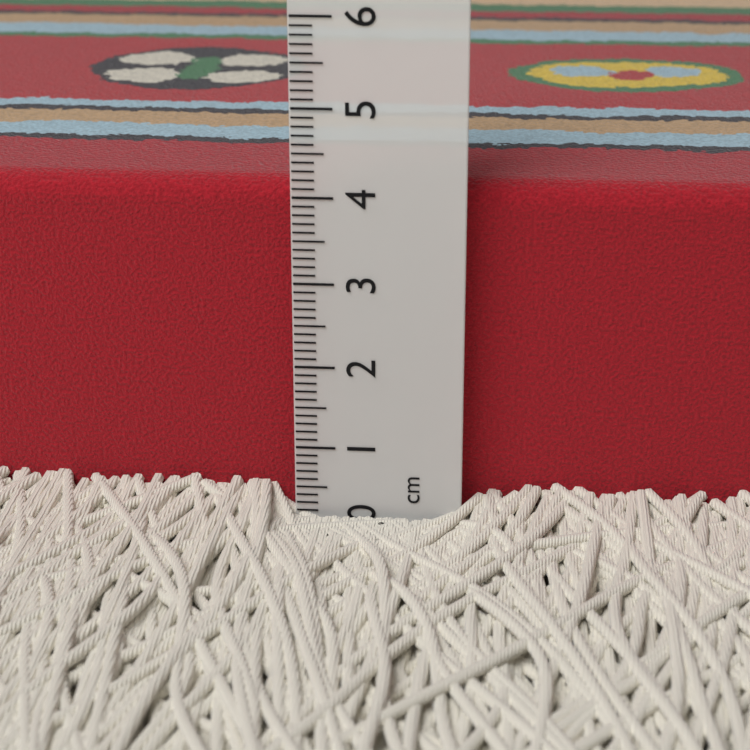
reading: 4.1 cm
